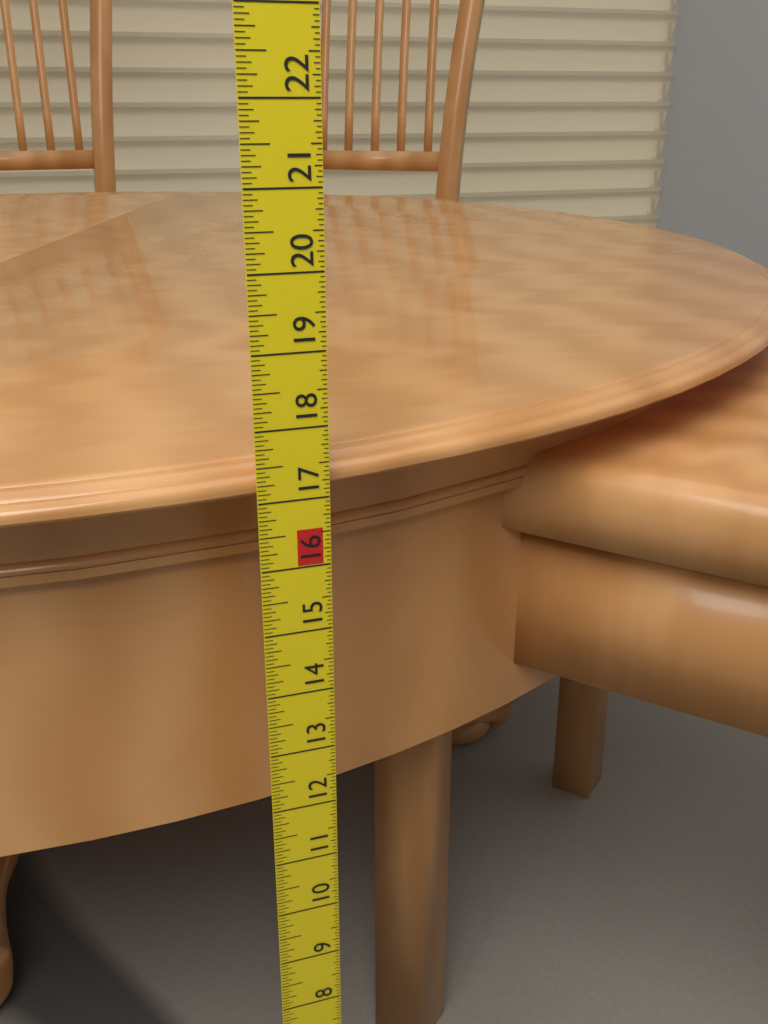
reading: 17.4375 in
